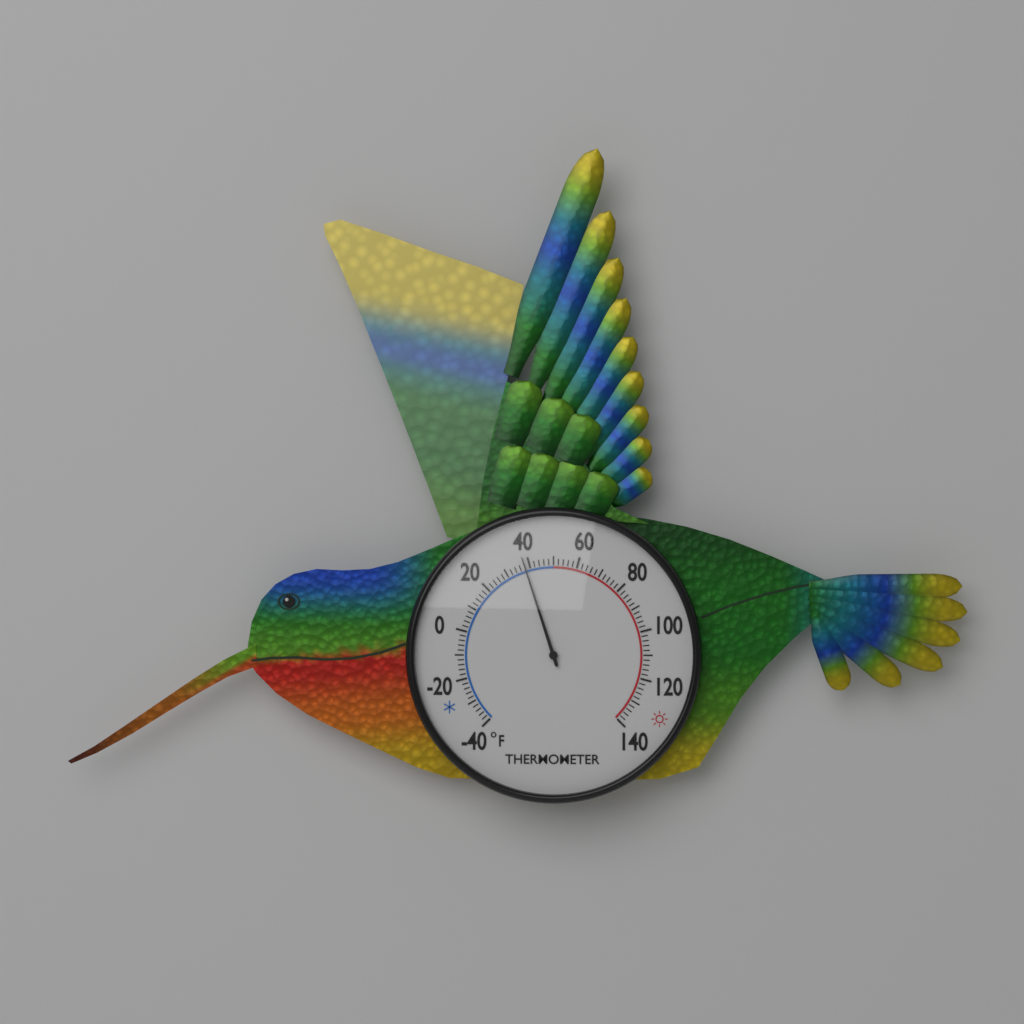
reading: 38 °F
